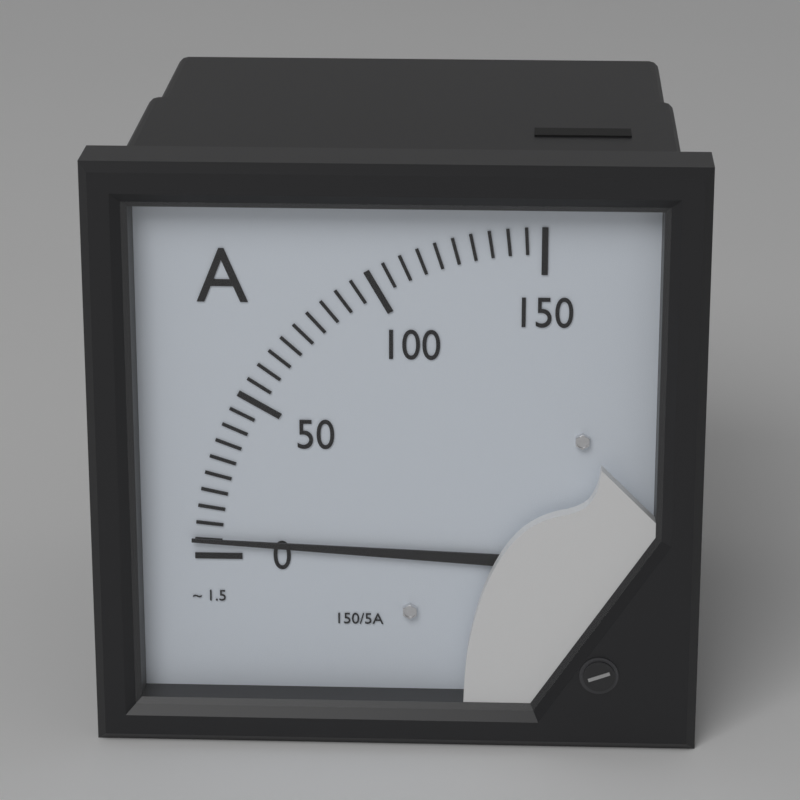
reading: 5 A
